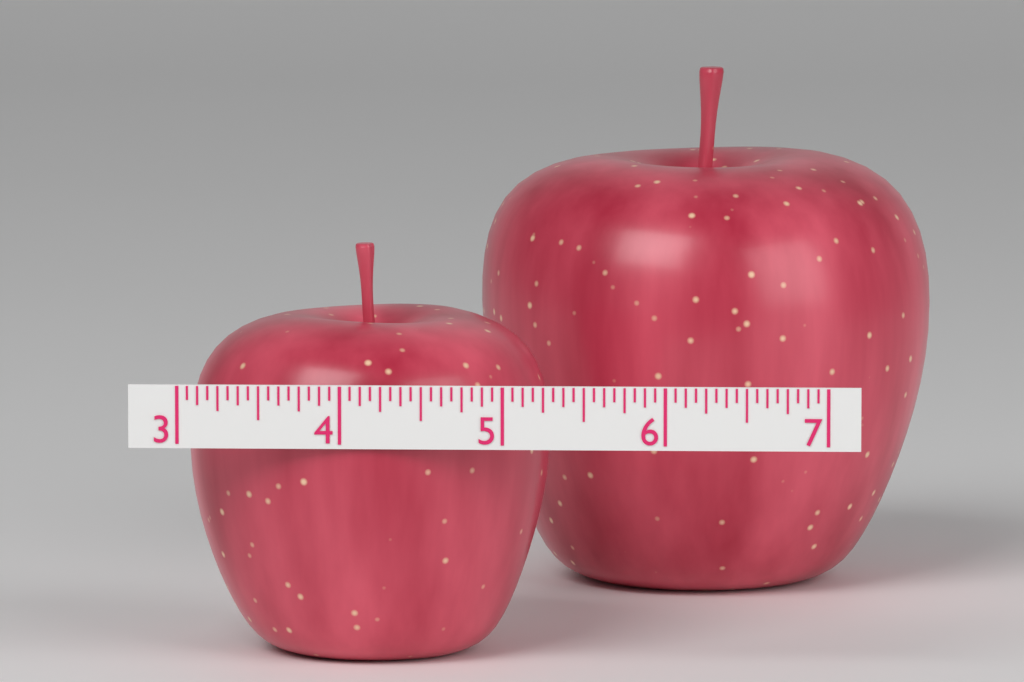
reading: 5.2500 (no unit)
